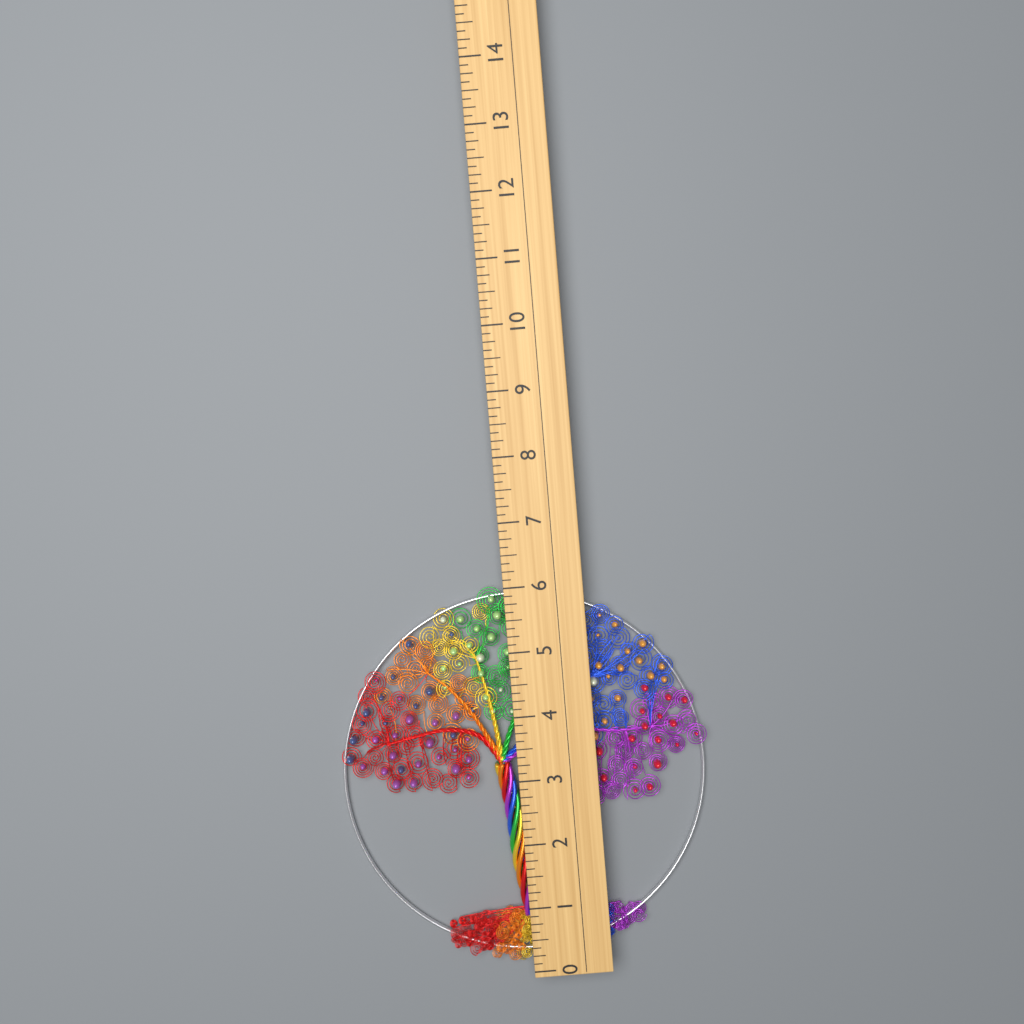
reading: 6.000 (no unit)
